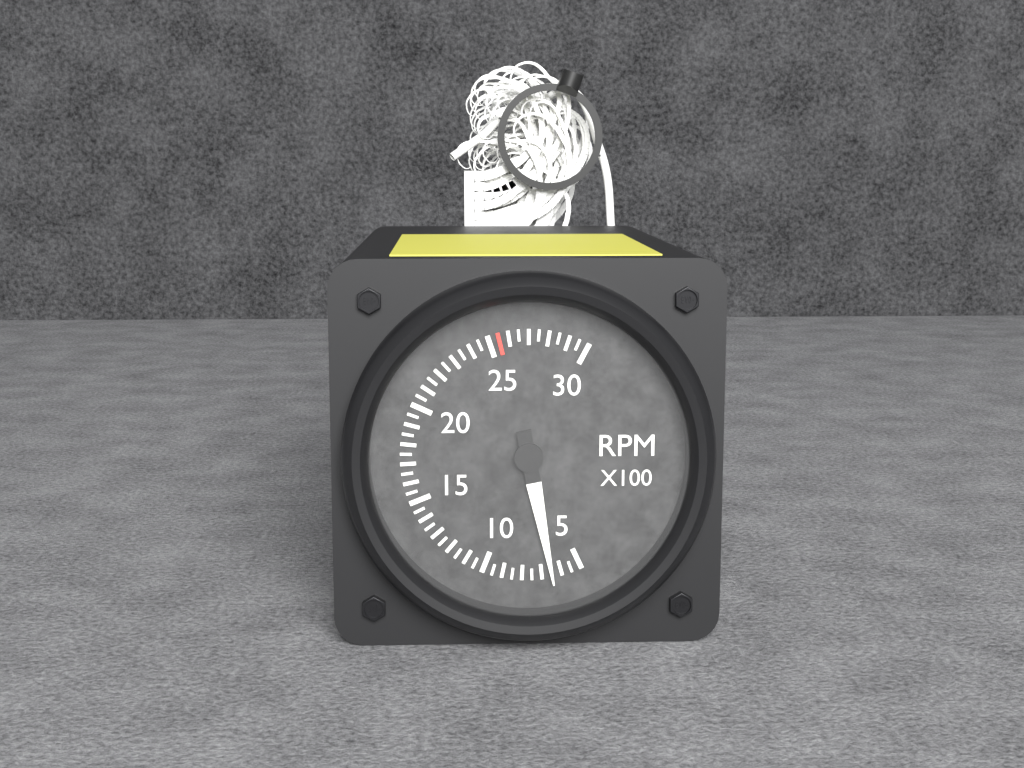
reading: 650 RPM
